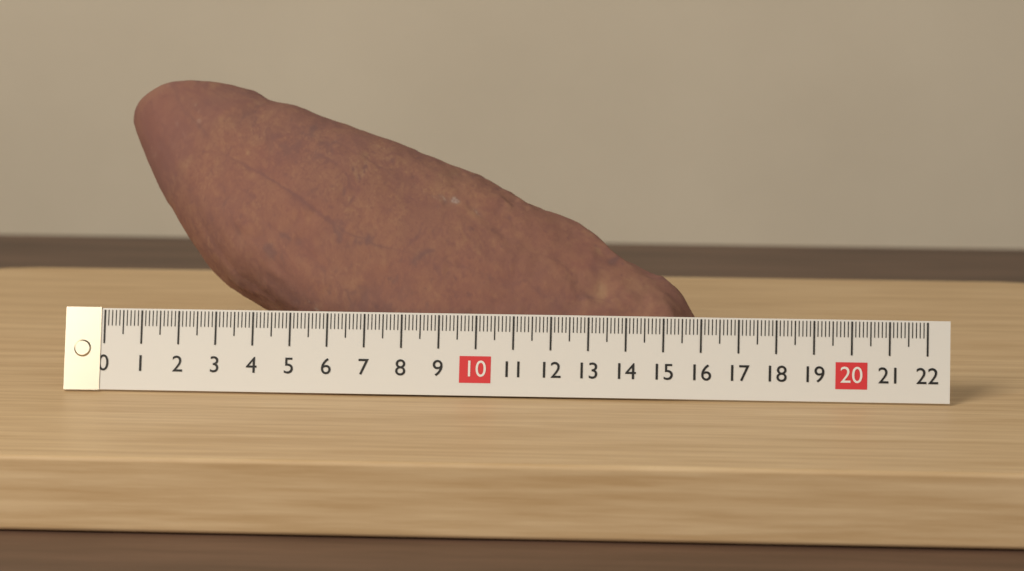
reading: 15.8 (no unit)
